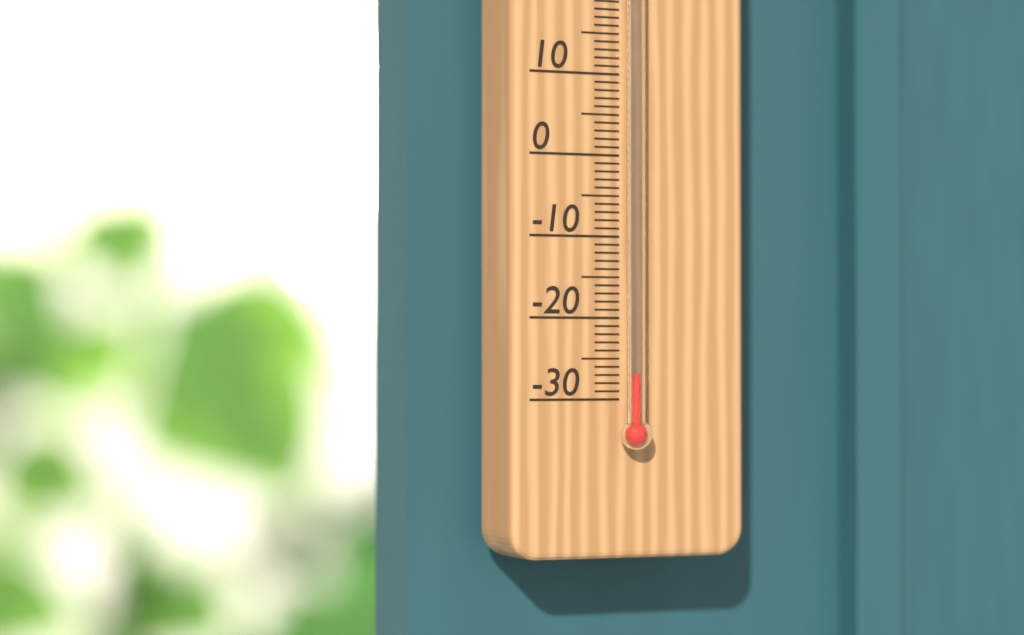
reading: -27 °C
